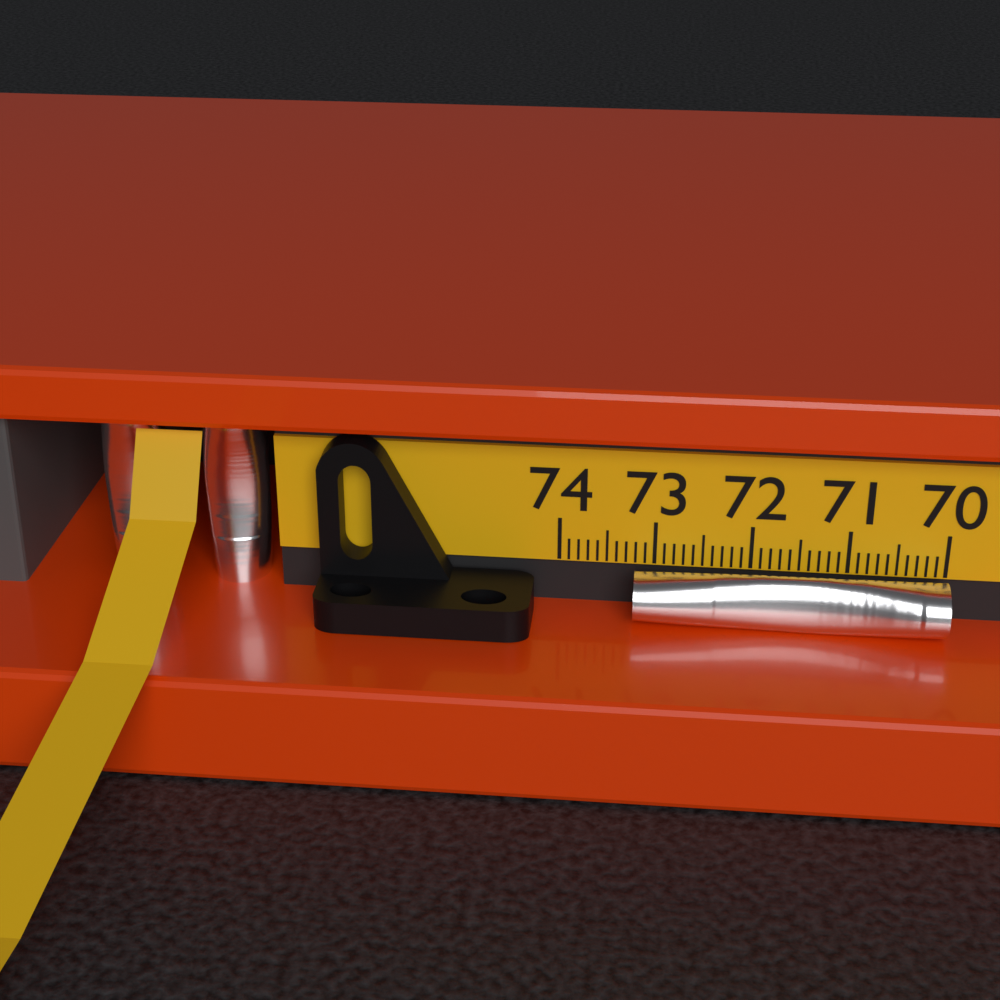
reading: 73.2 (no unit)
